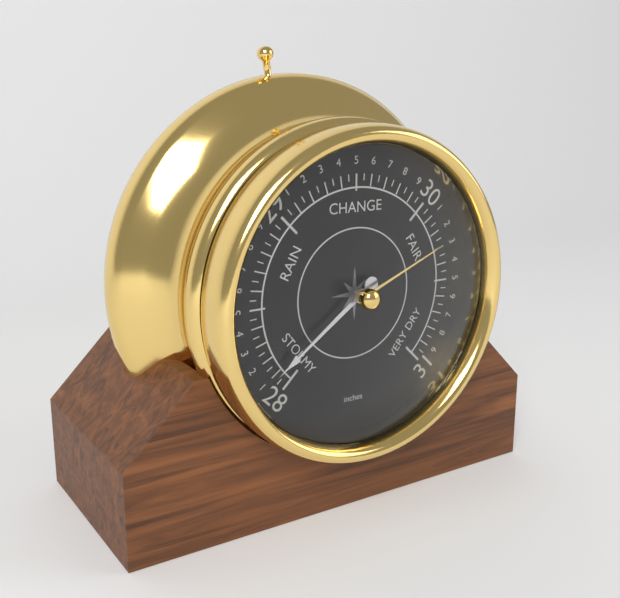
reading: 28.10 inches
